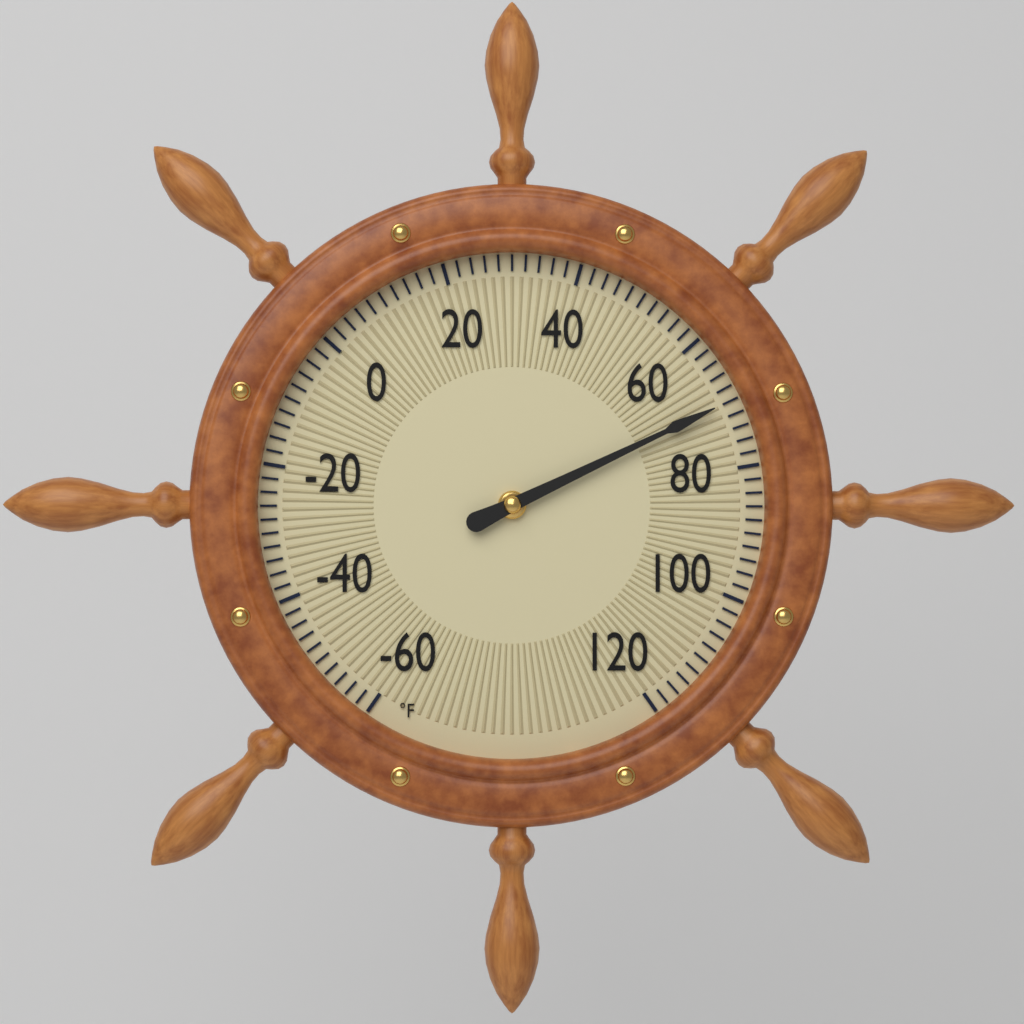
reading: 70 °F
